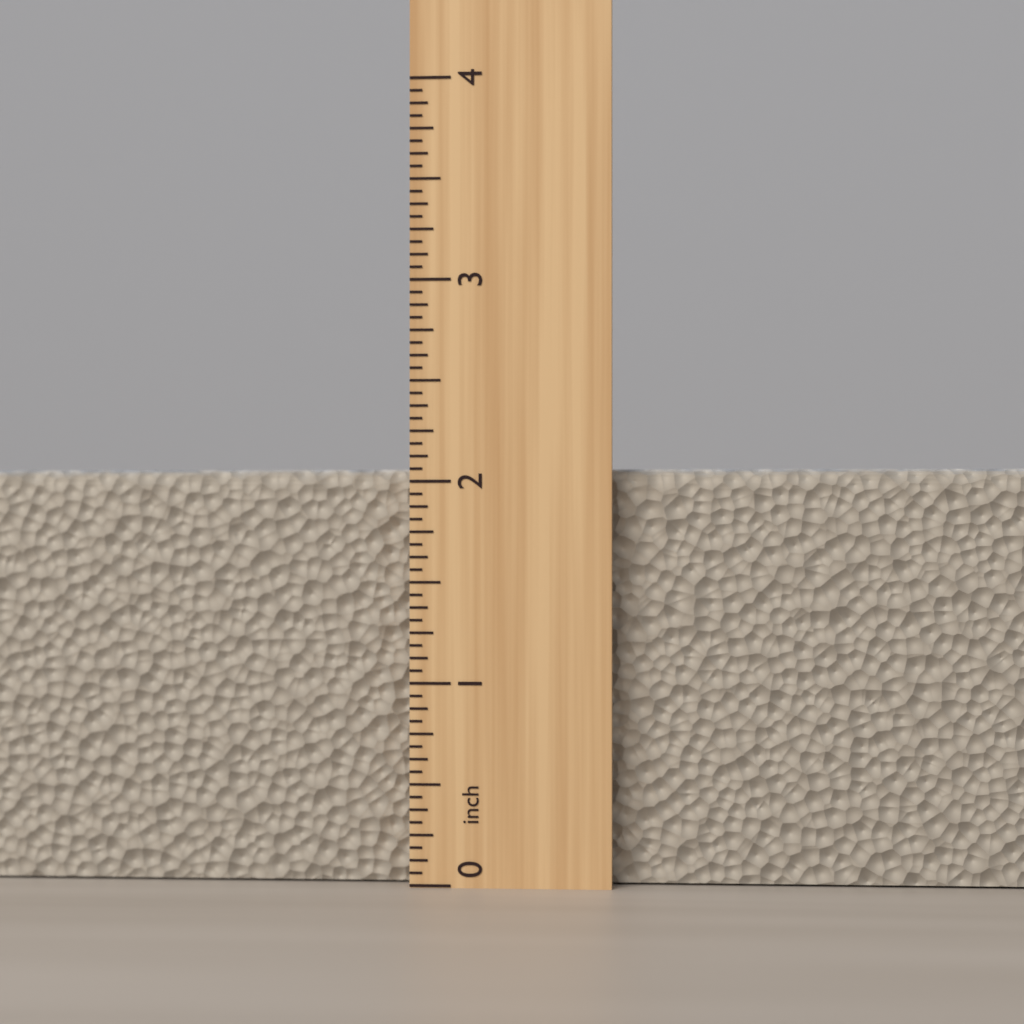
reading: 2.0625 inch
